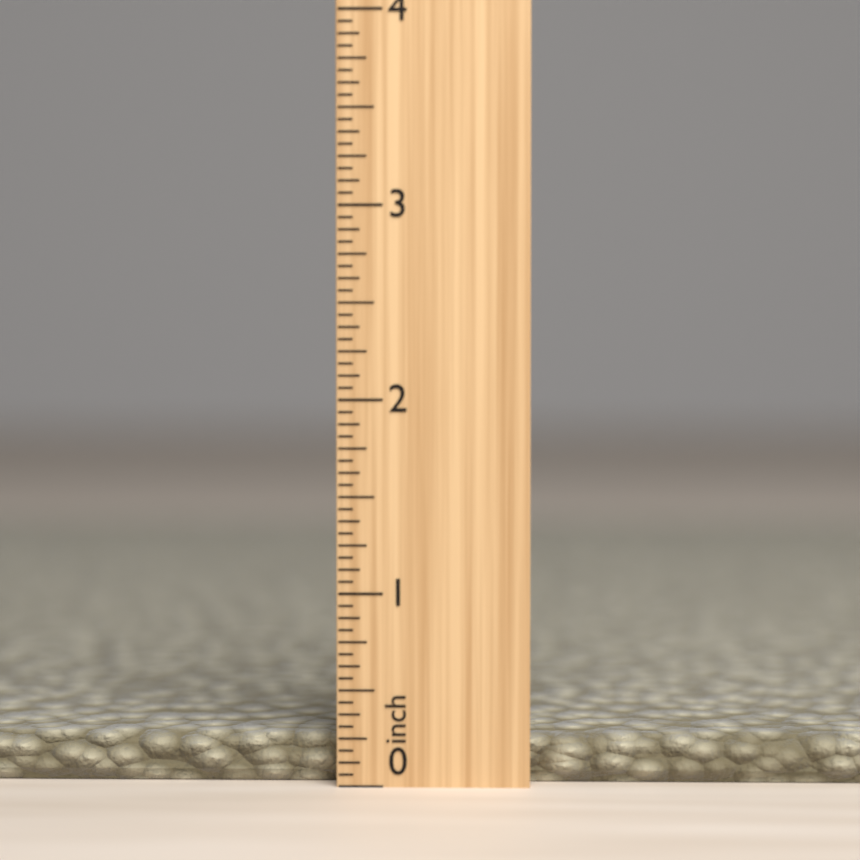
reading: 0.2500 inch
